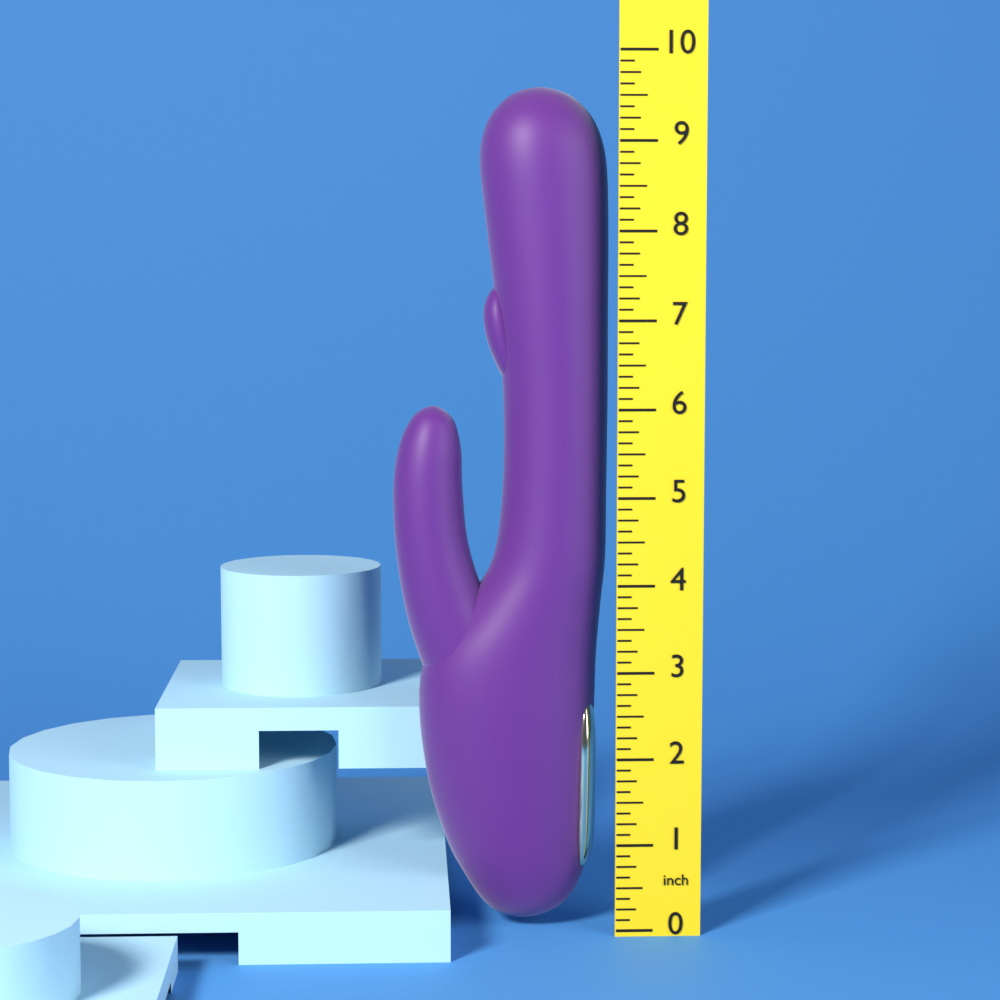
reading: 9.625 inch
